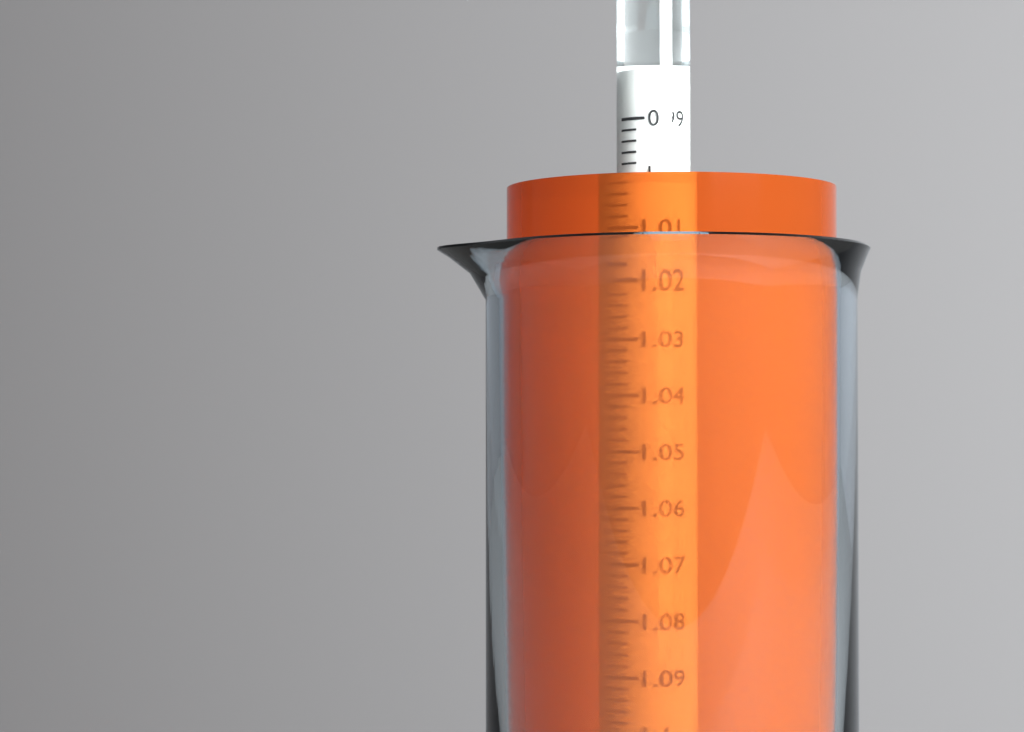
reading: 1.002 (no unit)
